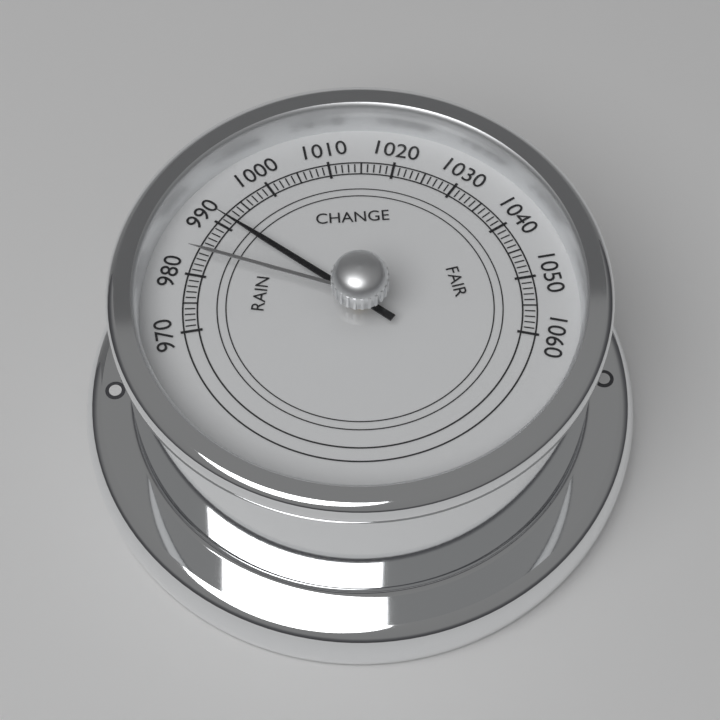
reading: 991 (no unit)
